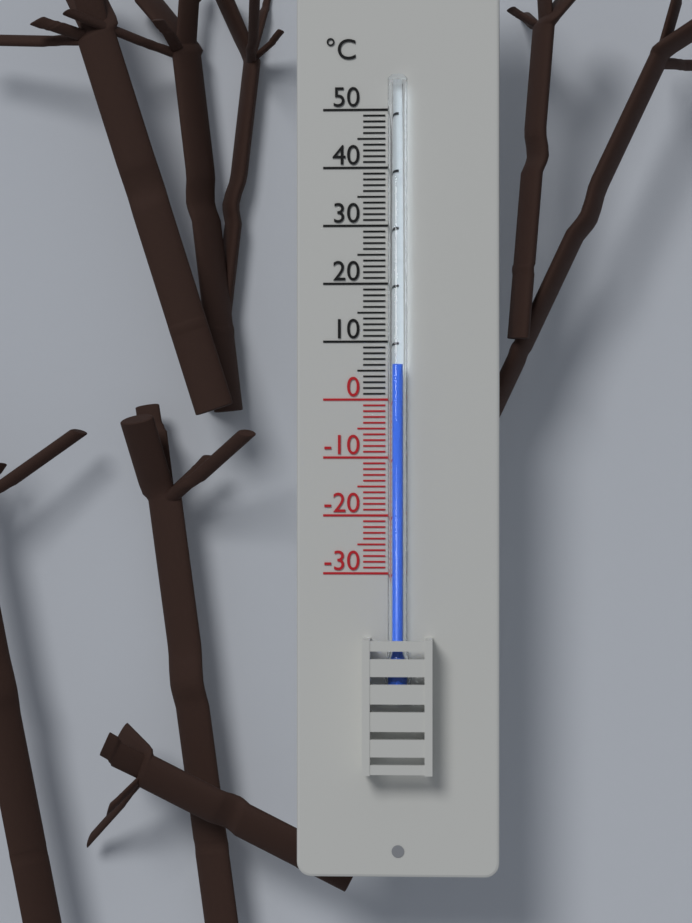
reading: 6 °C
